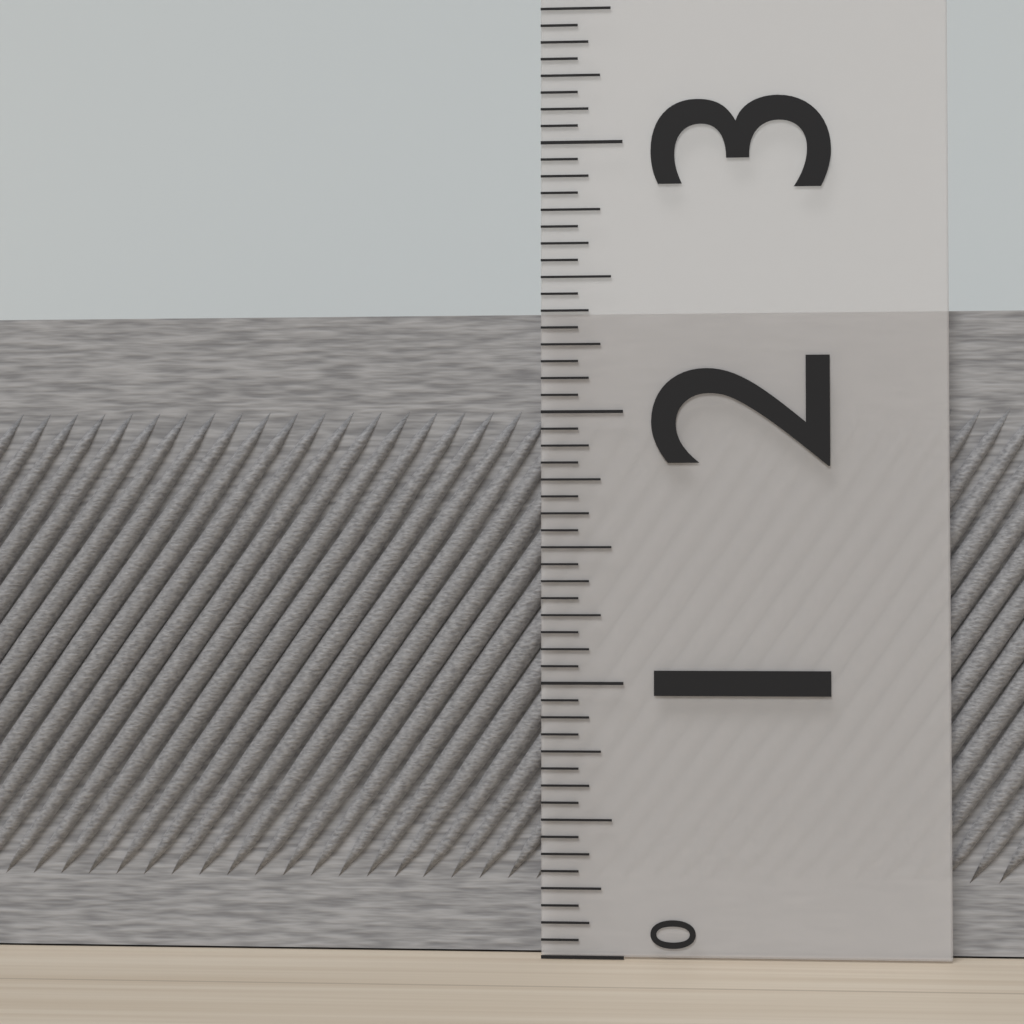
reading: 2.3750 (no unit)
